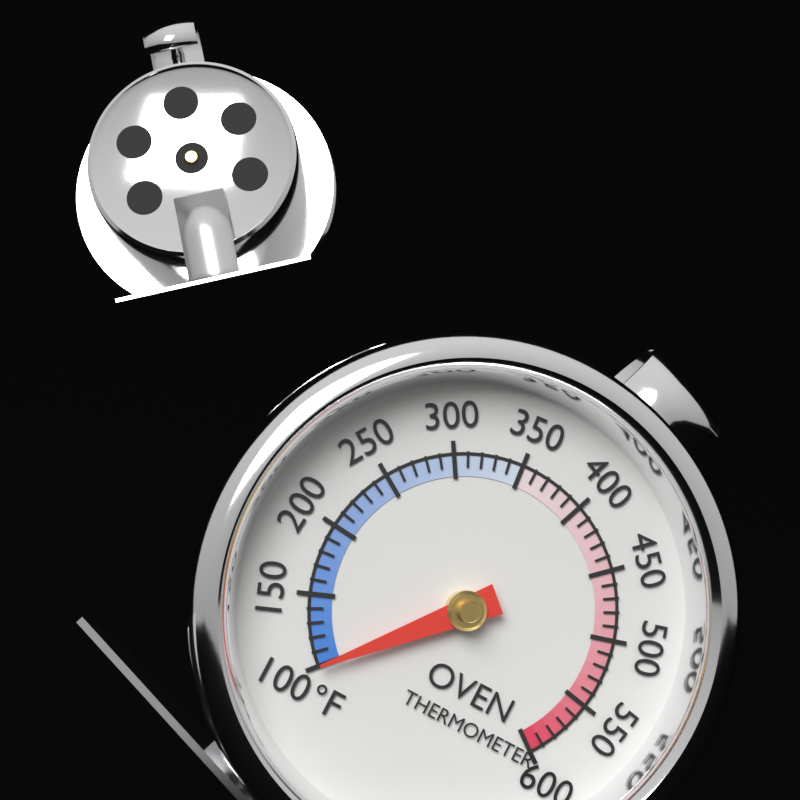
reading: 100 °F
